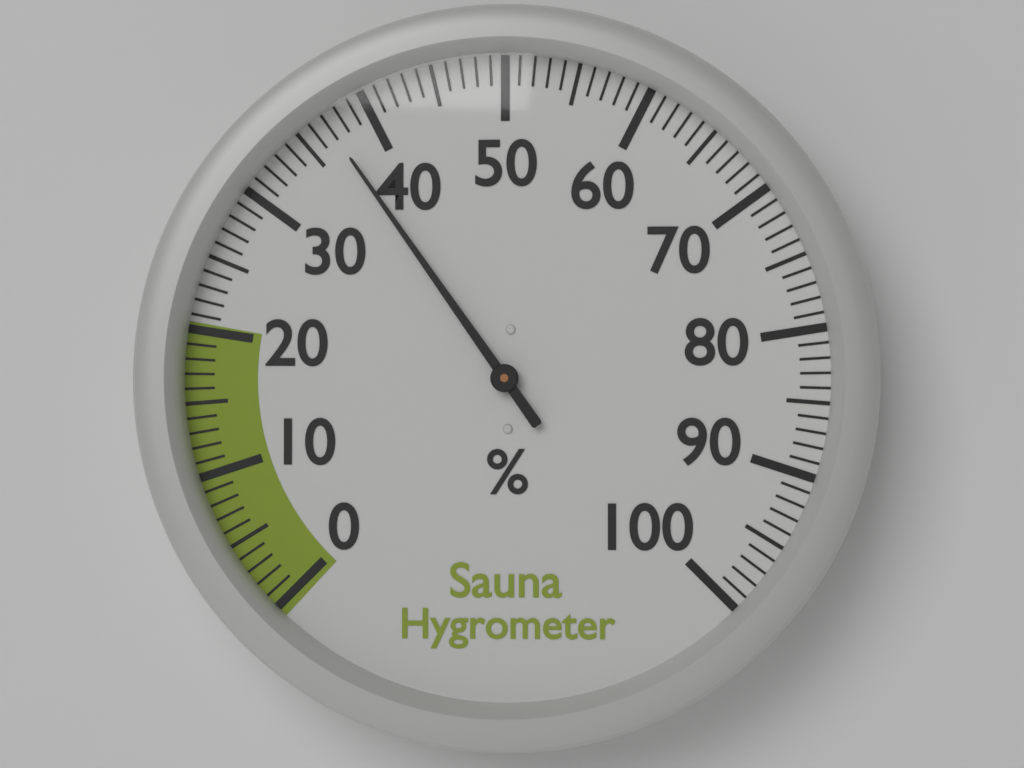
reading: 37 %
